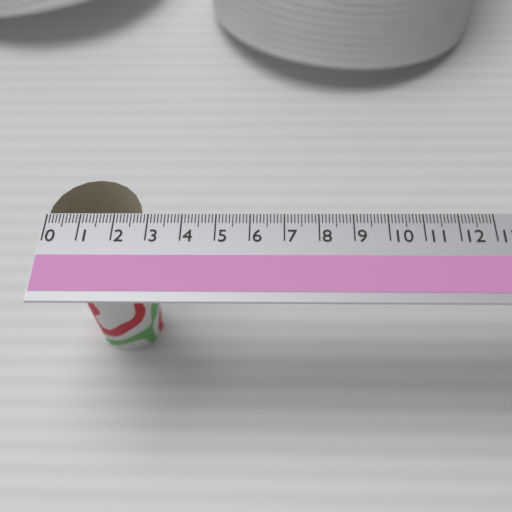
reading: 2.8 (no unit)
